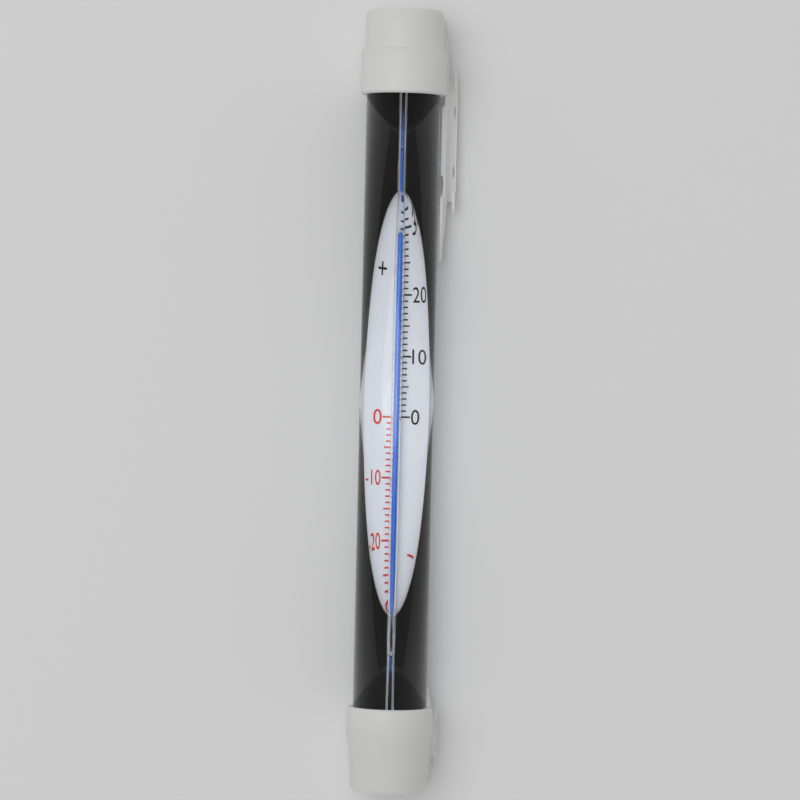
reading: 30 °C
